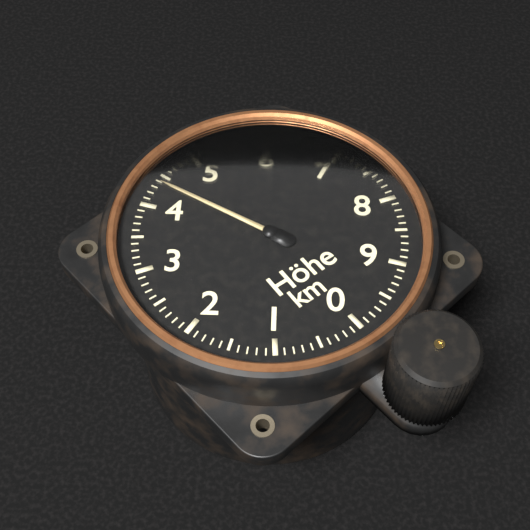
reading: 4.4 km
